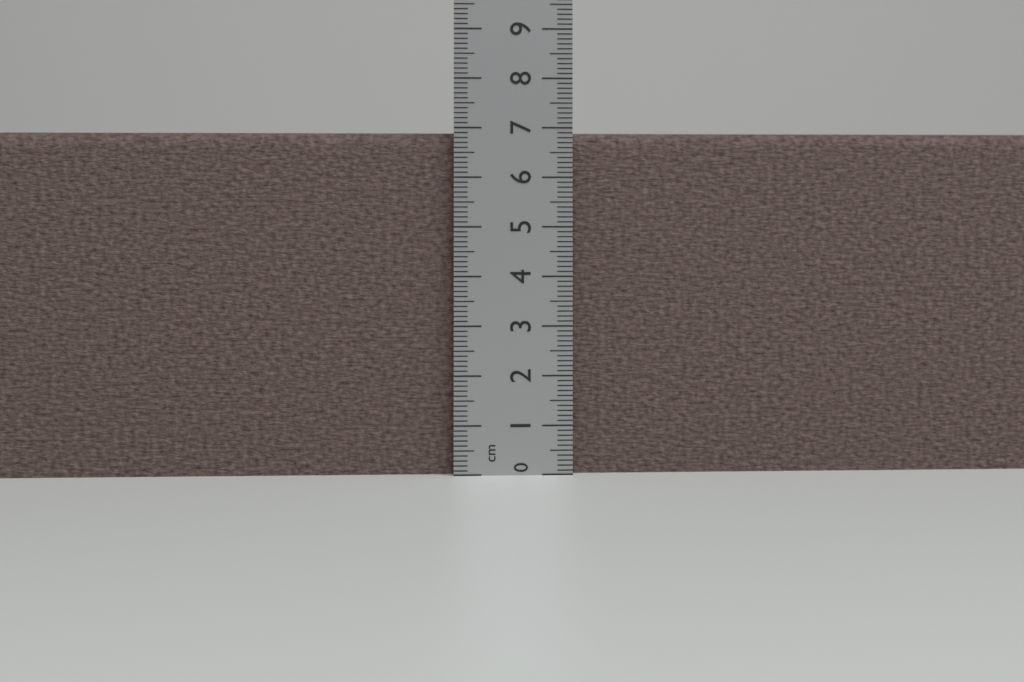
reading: 6.9 cm
